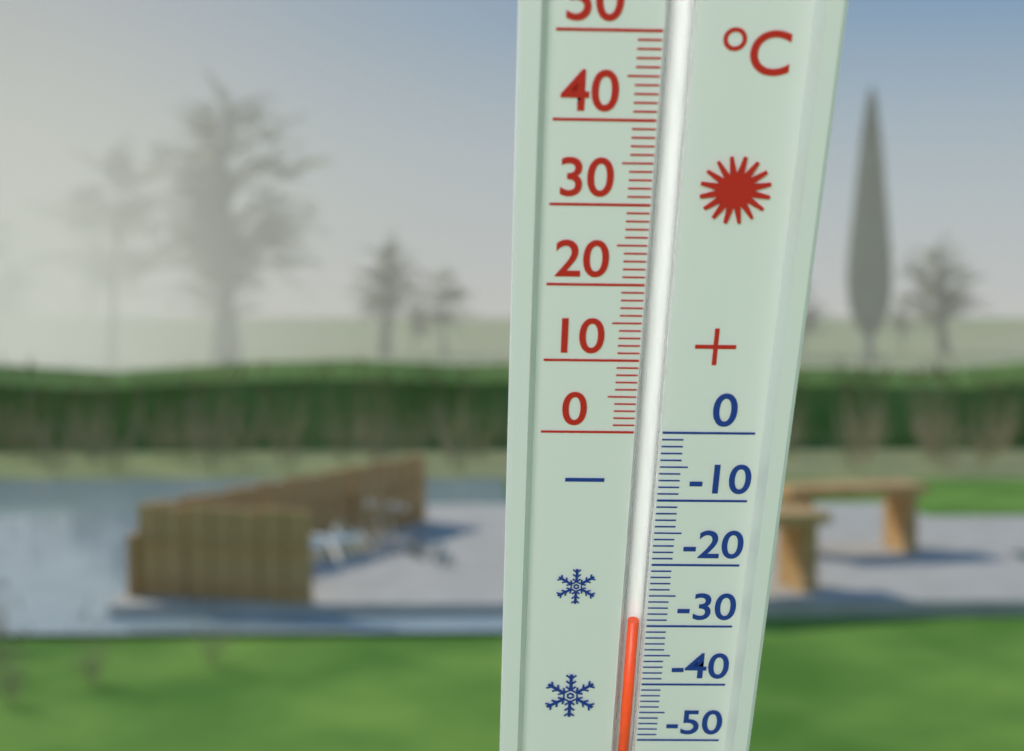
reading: -29 °C
